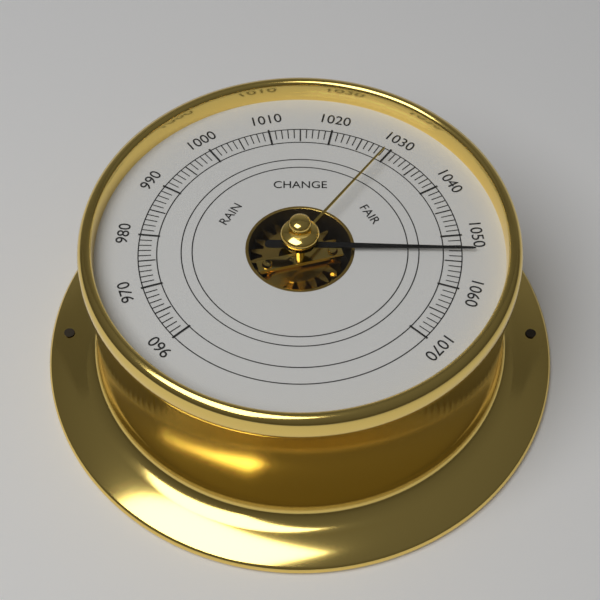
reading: 1053 (no unit)
